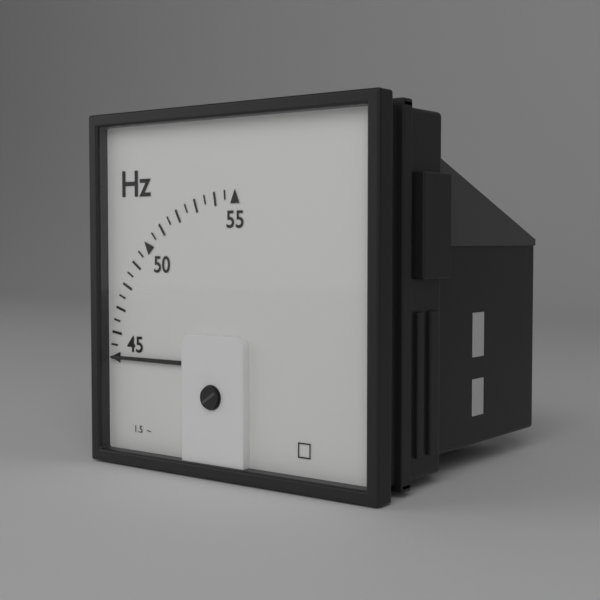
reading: 45.0 Hz
